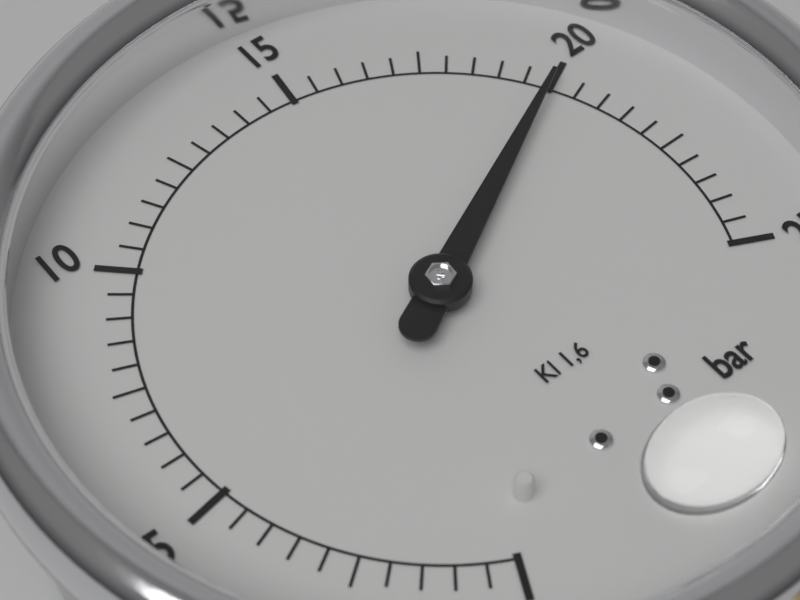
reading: 20.0 bar
